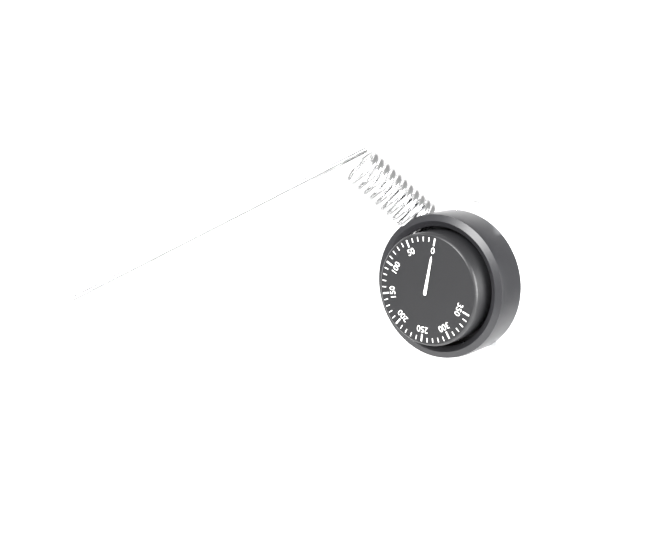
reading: 0 (no unit)
